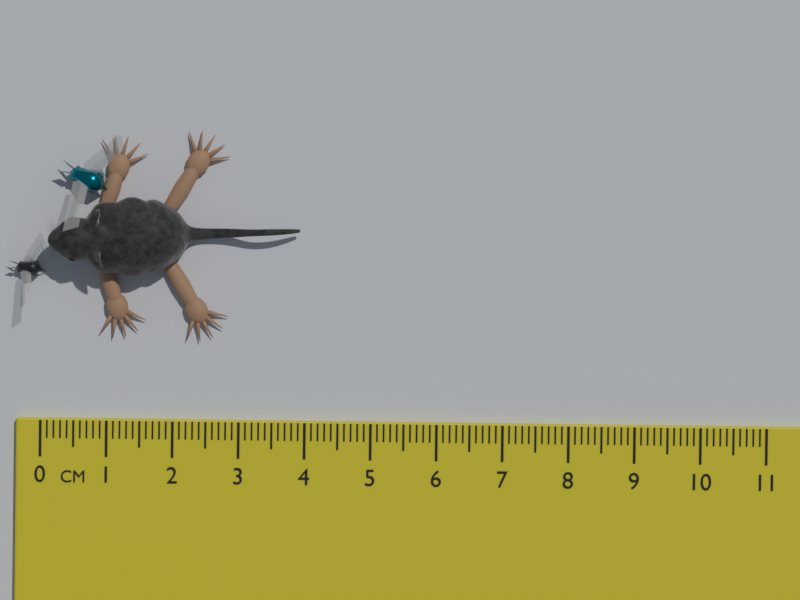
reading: 3.9 cm
